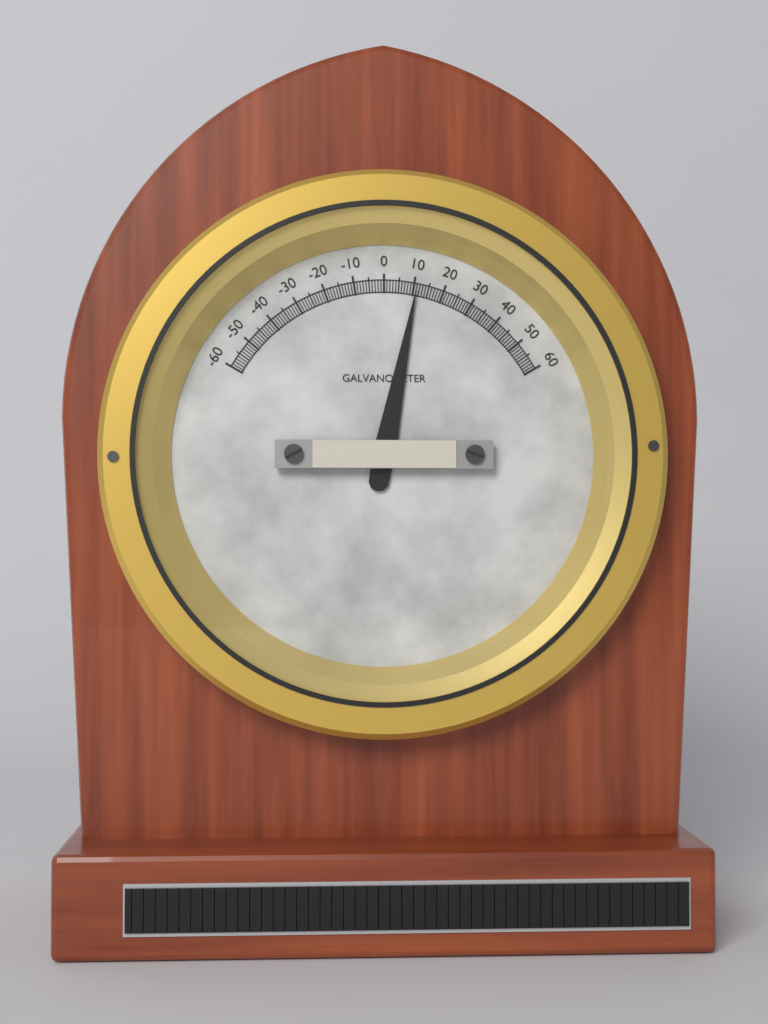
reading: 11 (no unit)
